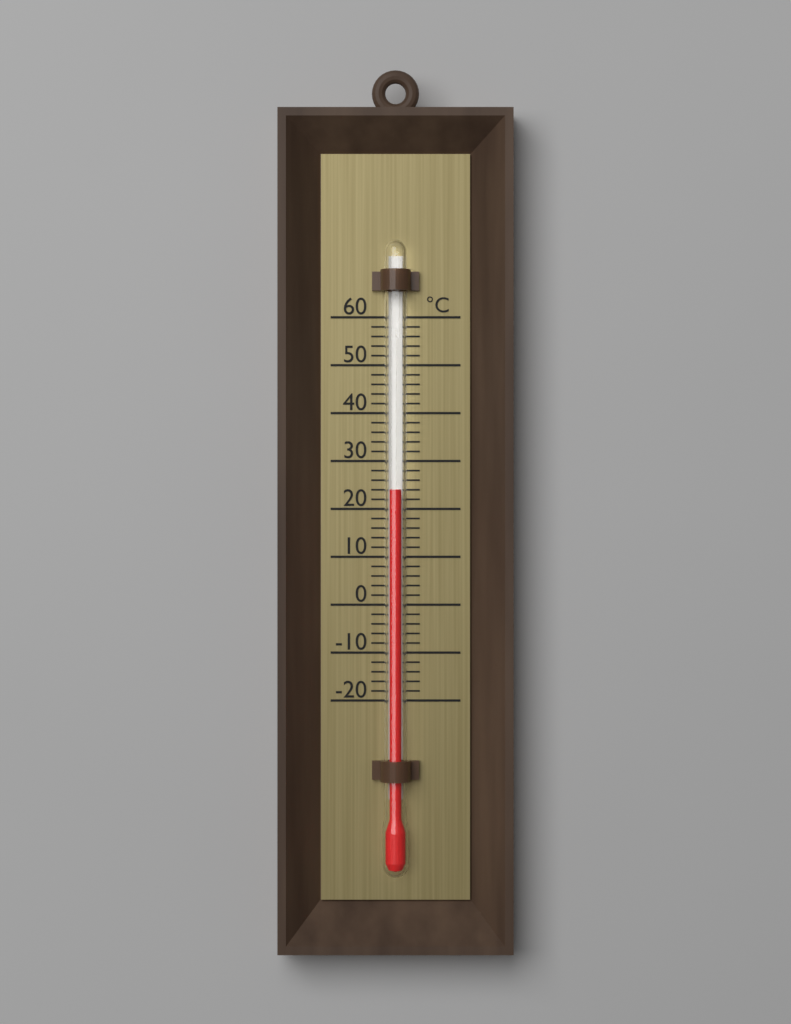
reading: 24 °C
